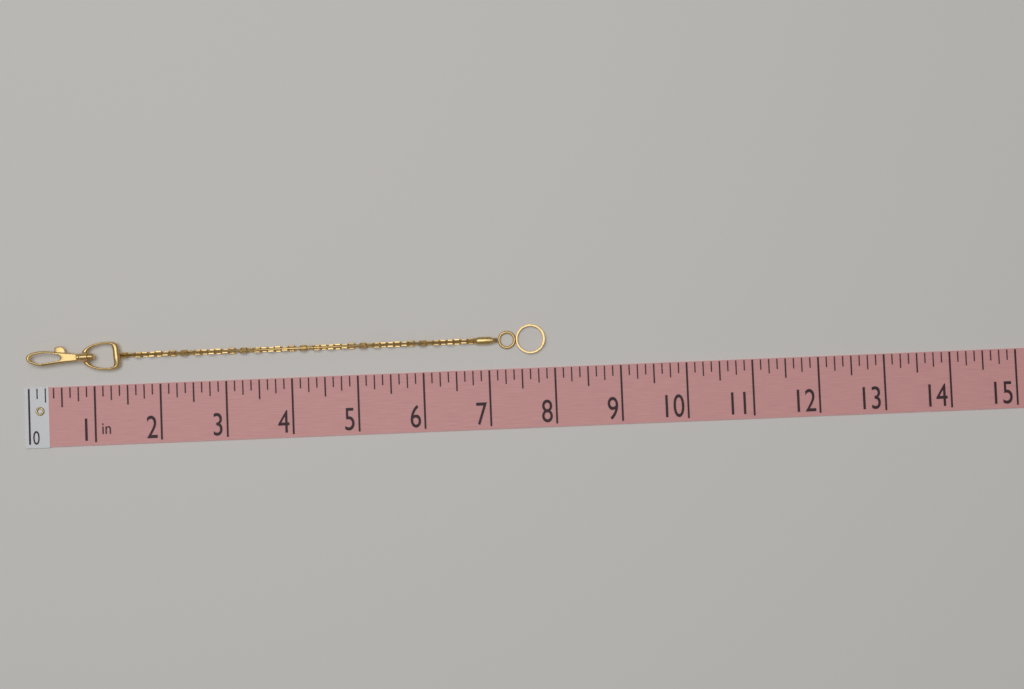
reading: 7.875 in
